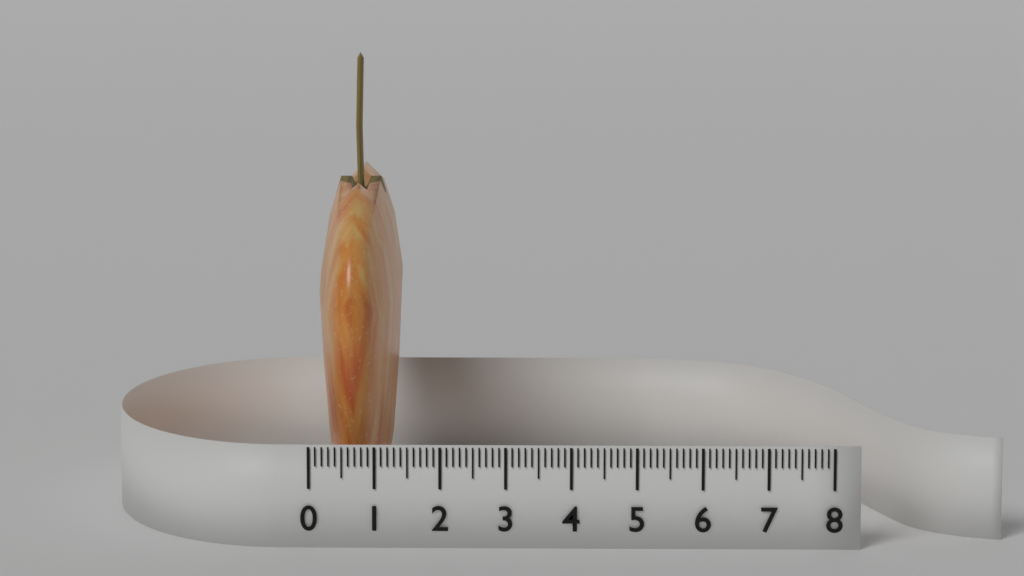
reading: 1.3 (no unit)
